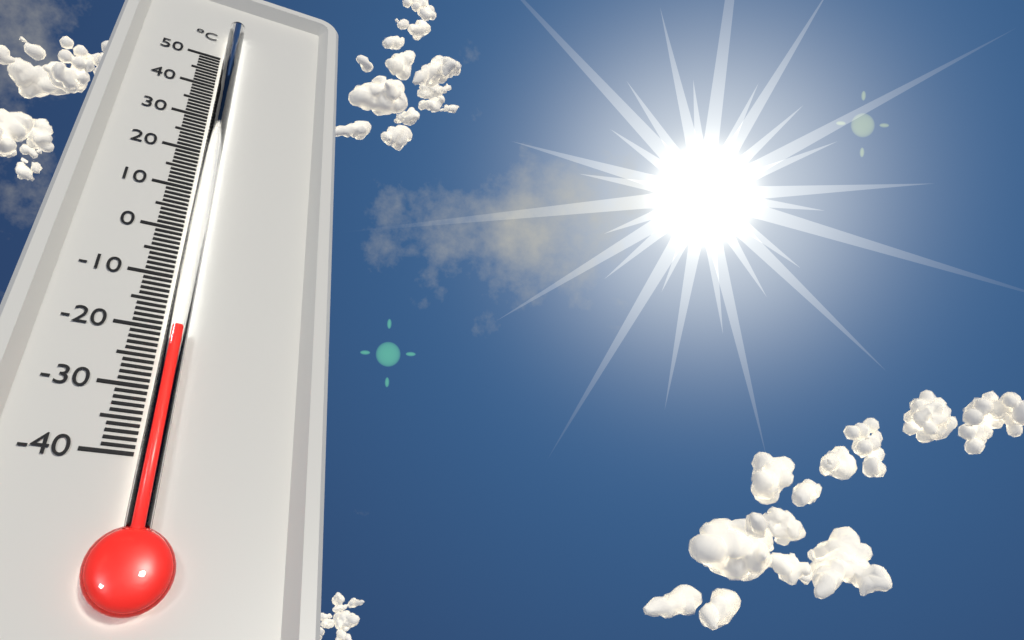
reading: -21 °C
